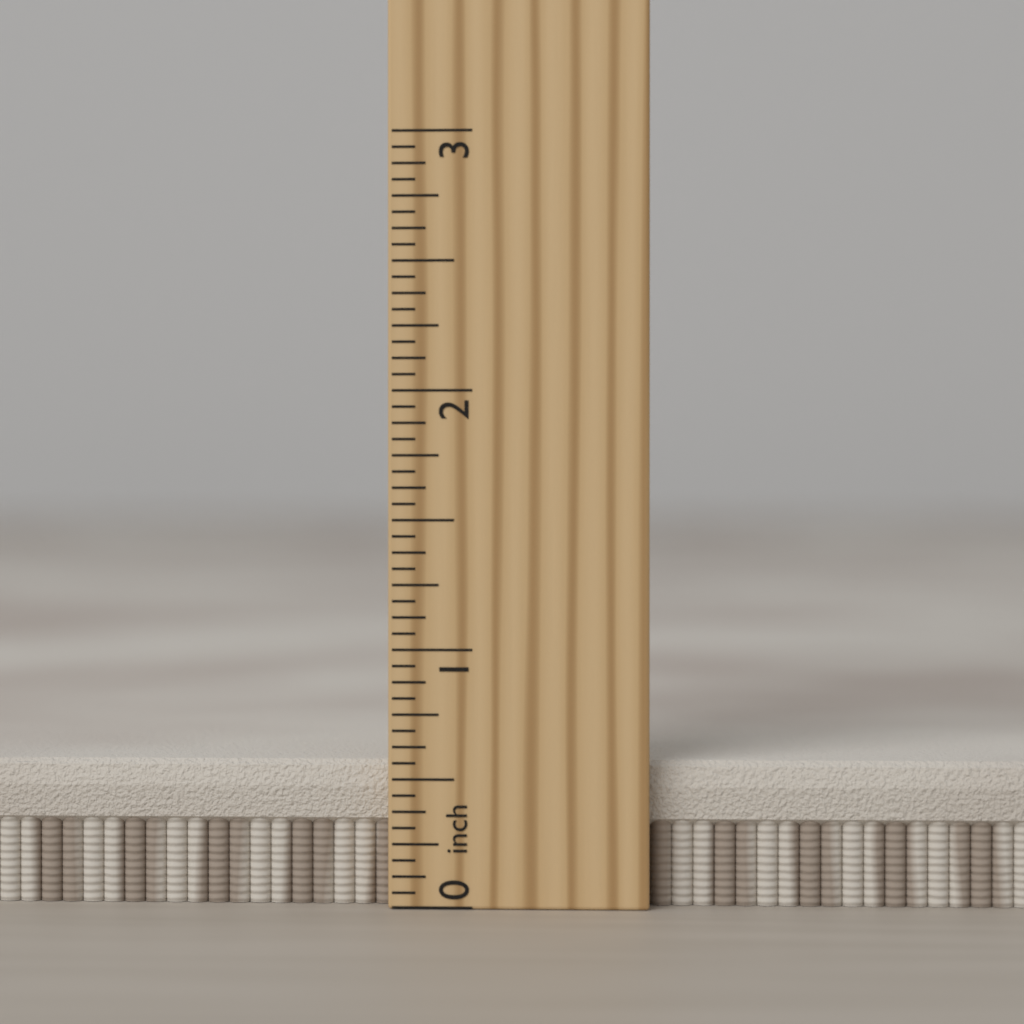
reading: 0.5625 inch
